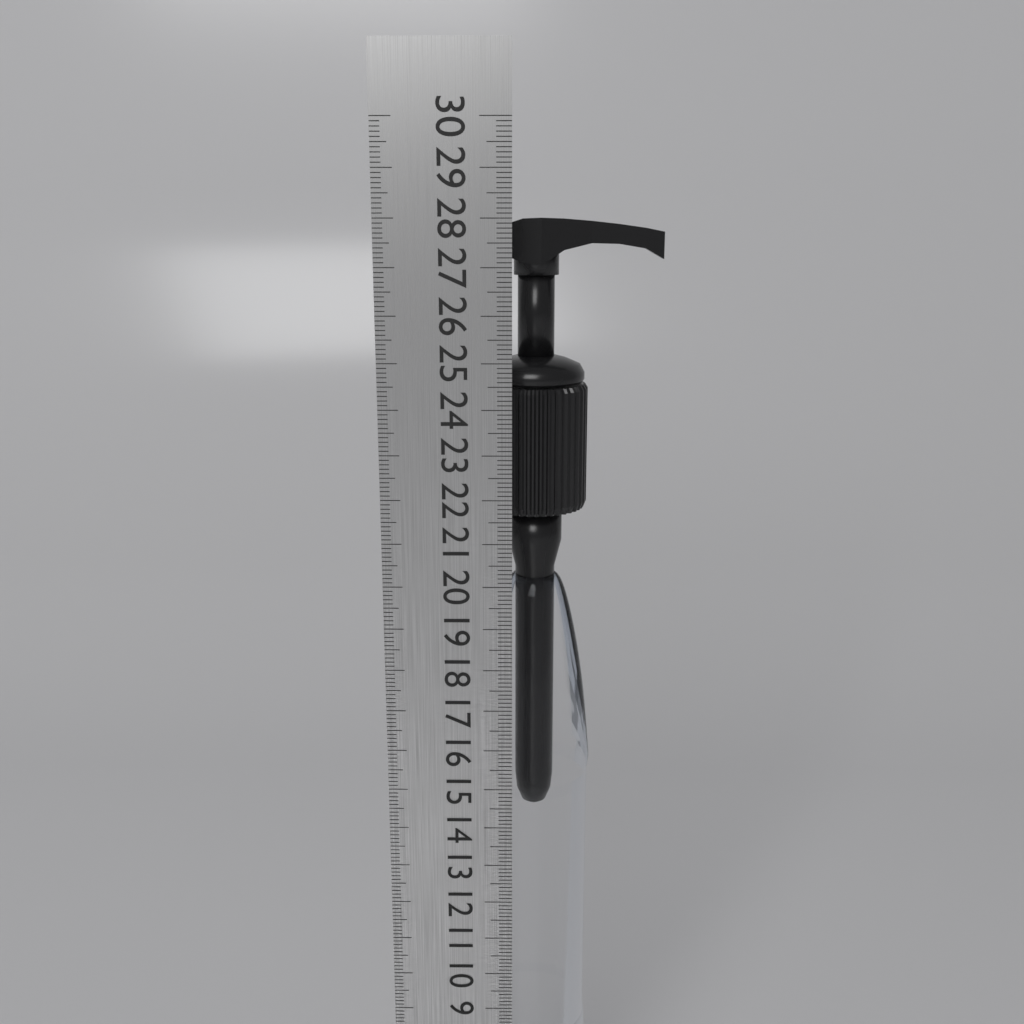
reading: 28.0 cm
